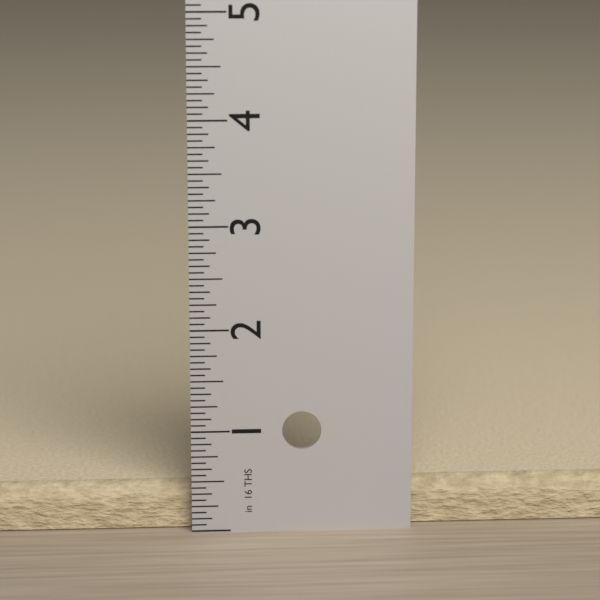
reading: 0.4375 in
